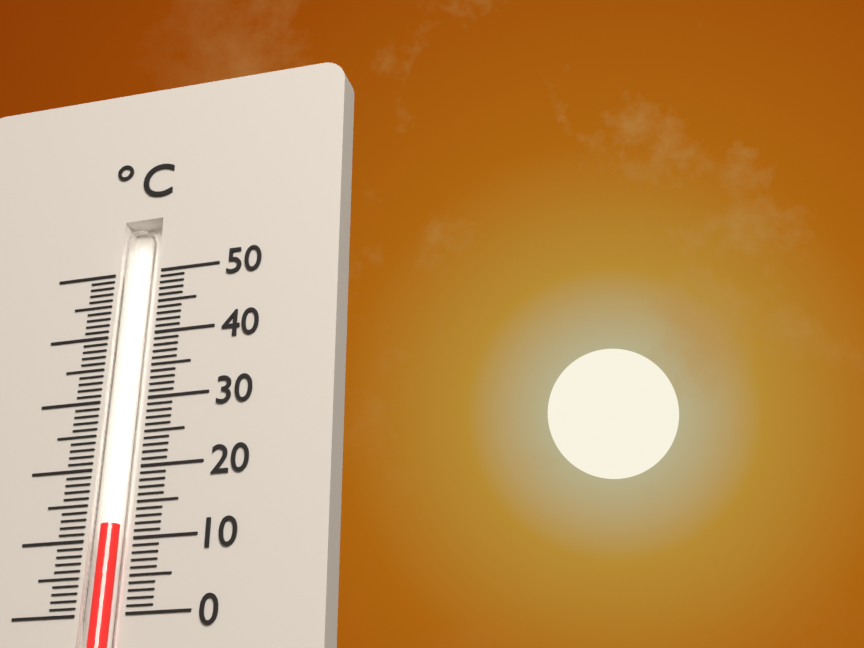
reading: 12 °C
